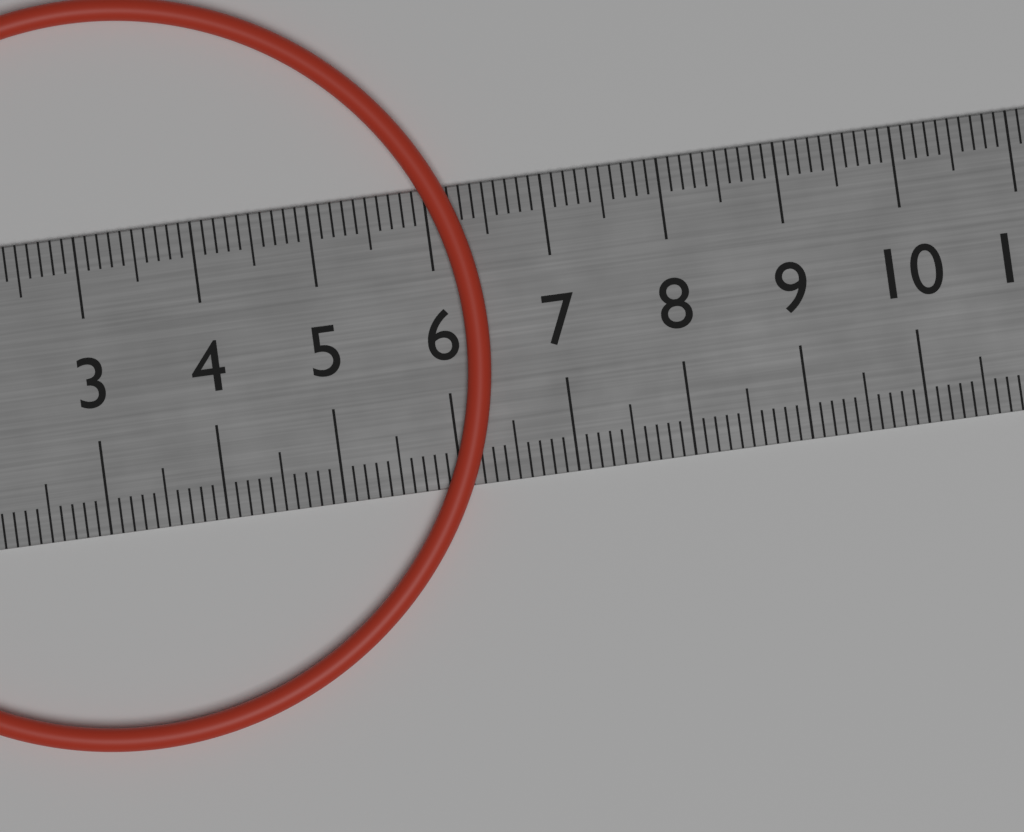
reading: 6.4 cm
